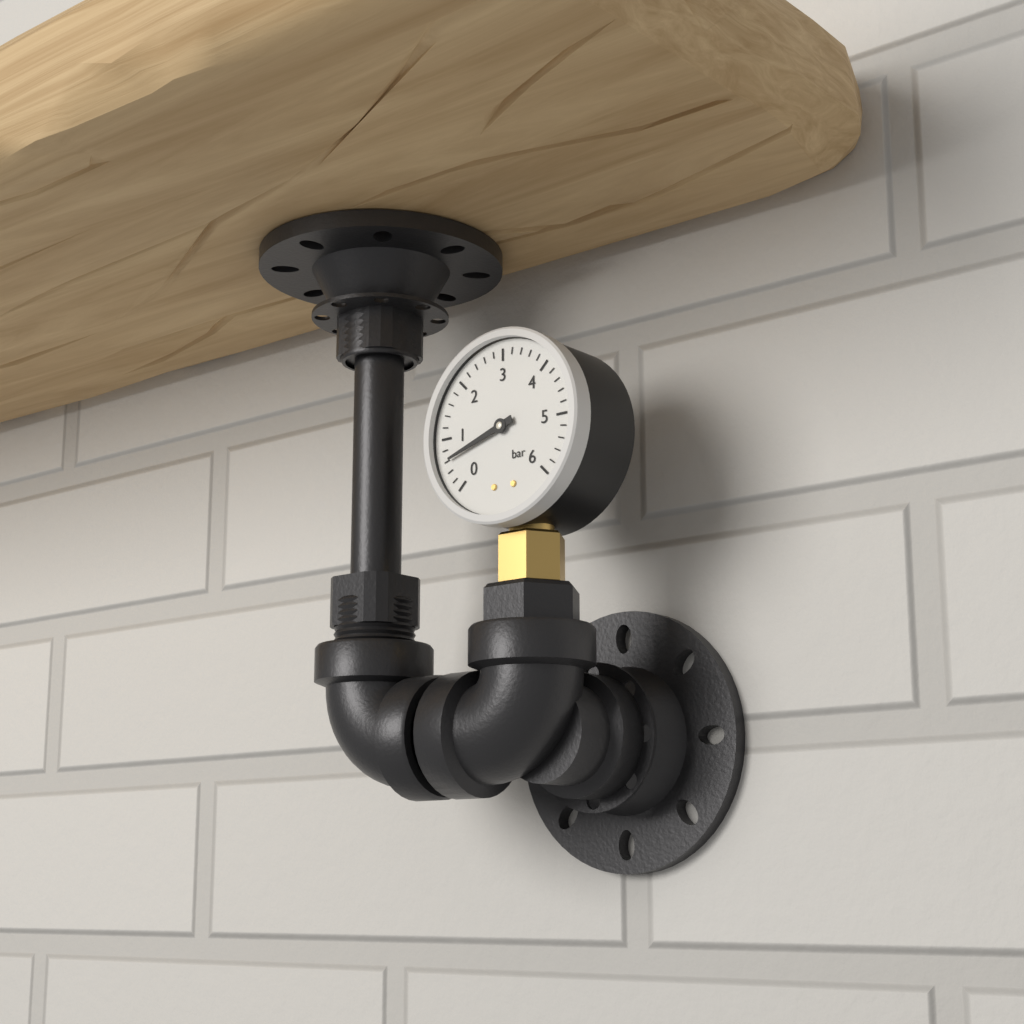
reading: 0.6 bar
